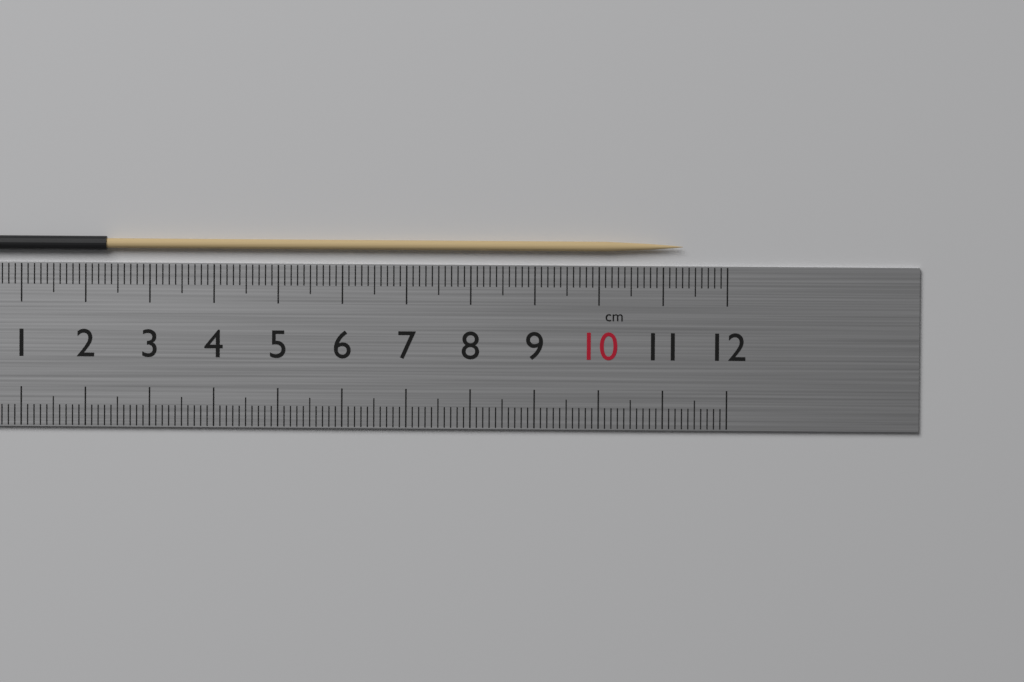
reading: 11.3 cm
